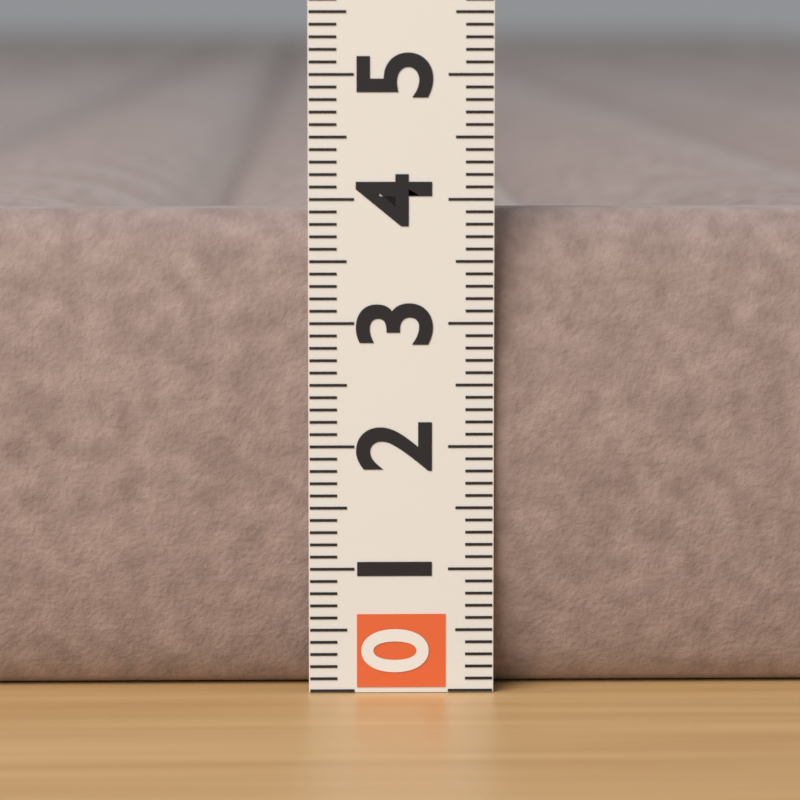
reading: 3.9 (no unit)
